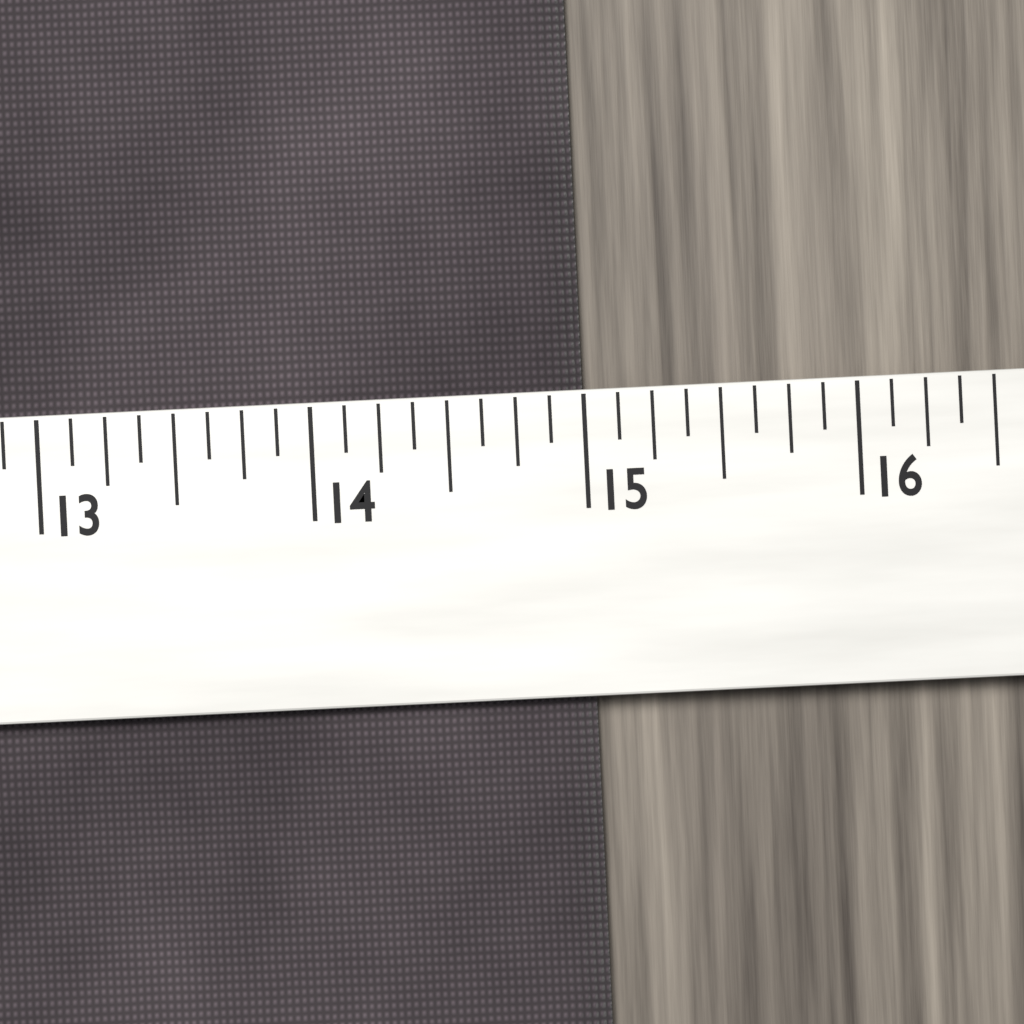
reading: 15.000 (no unit)
